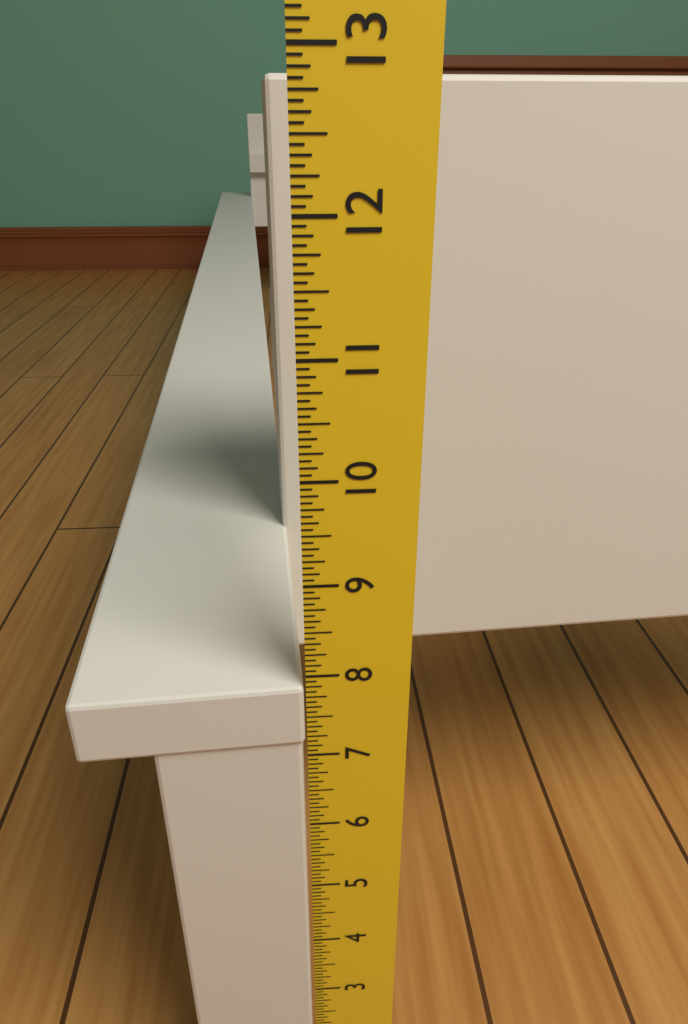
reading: 7.8750 in
